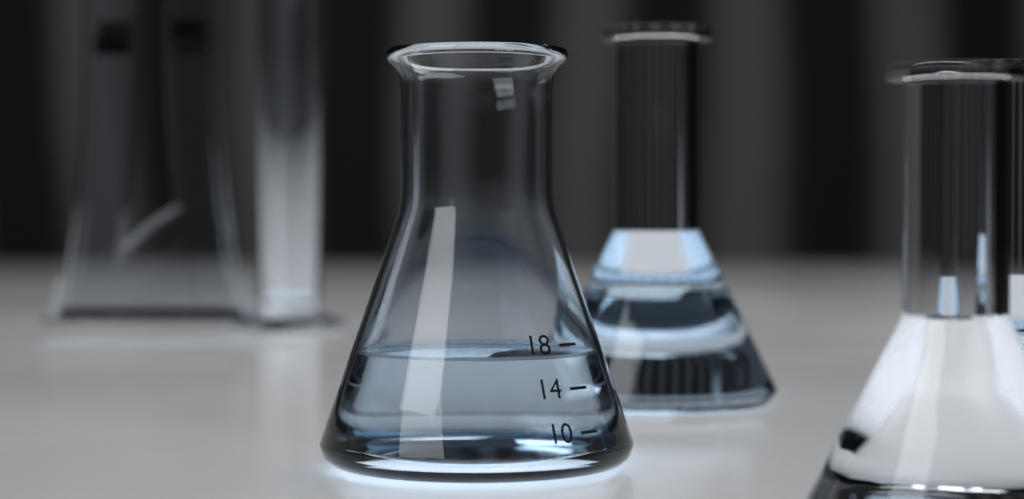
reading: 17 (no unit)
